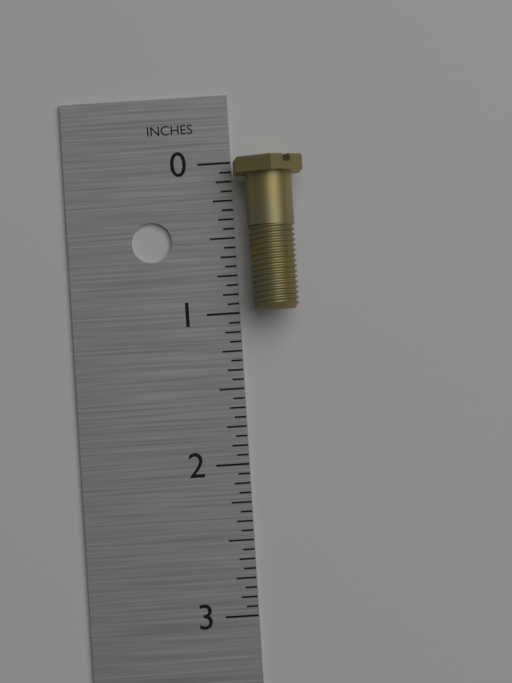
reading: 1.0000 in
